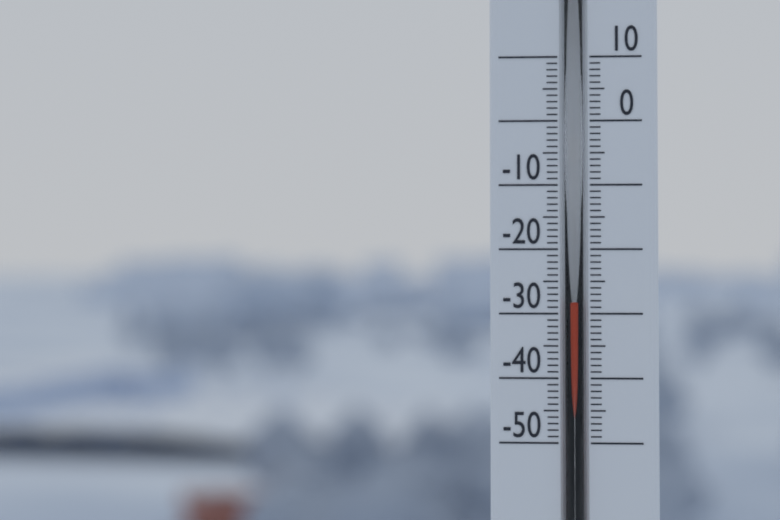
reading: -28 (no unit)
